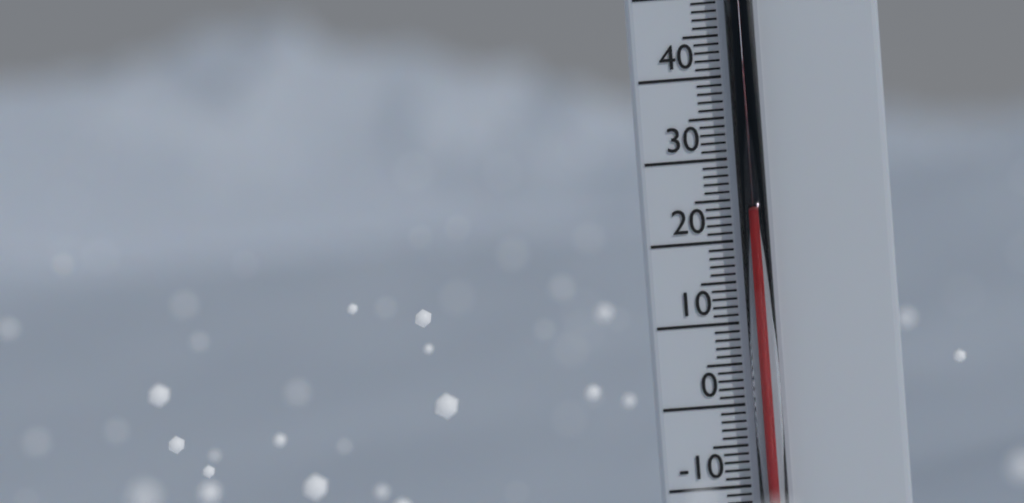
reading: 23 °C
